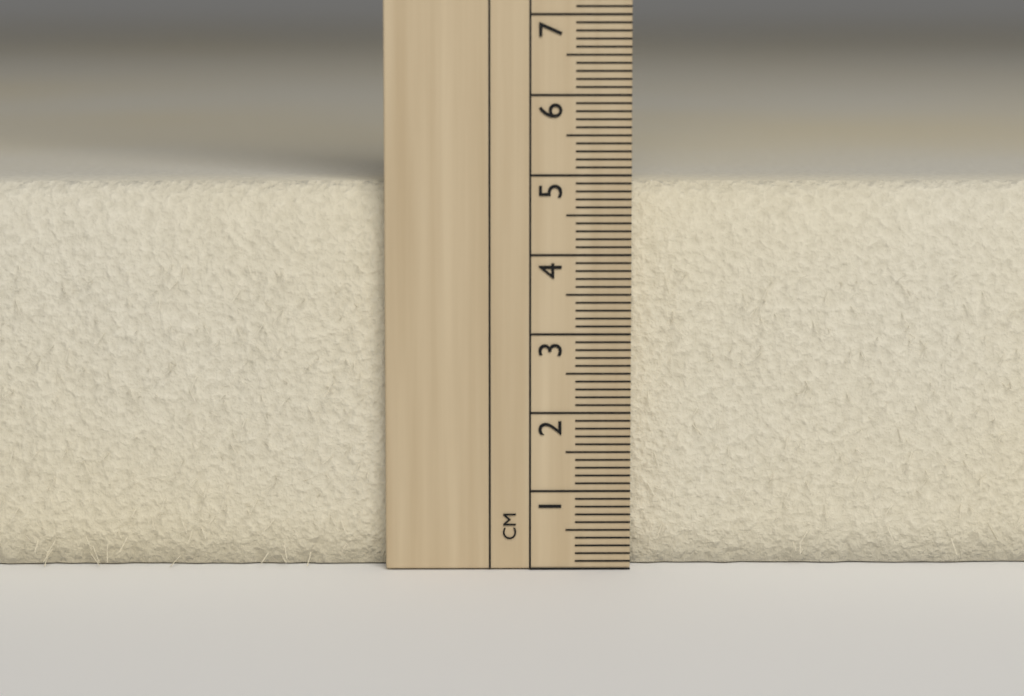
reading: 4.9 cm
